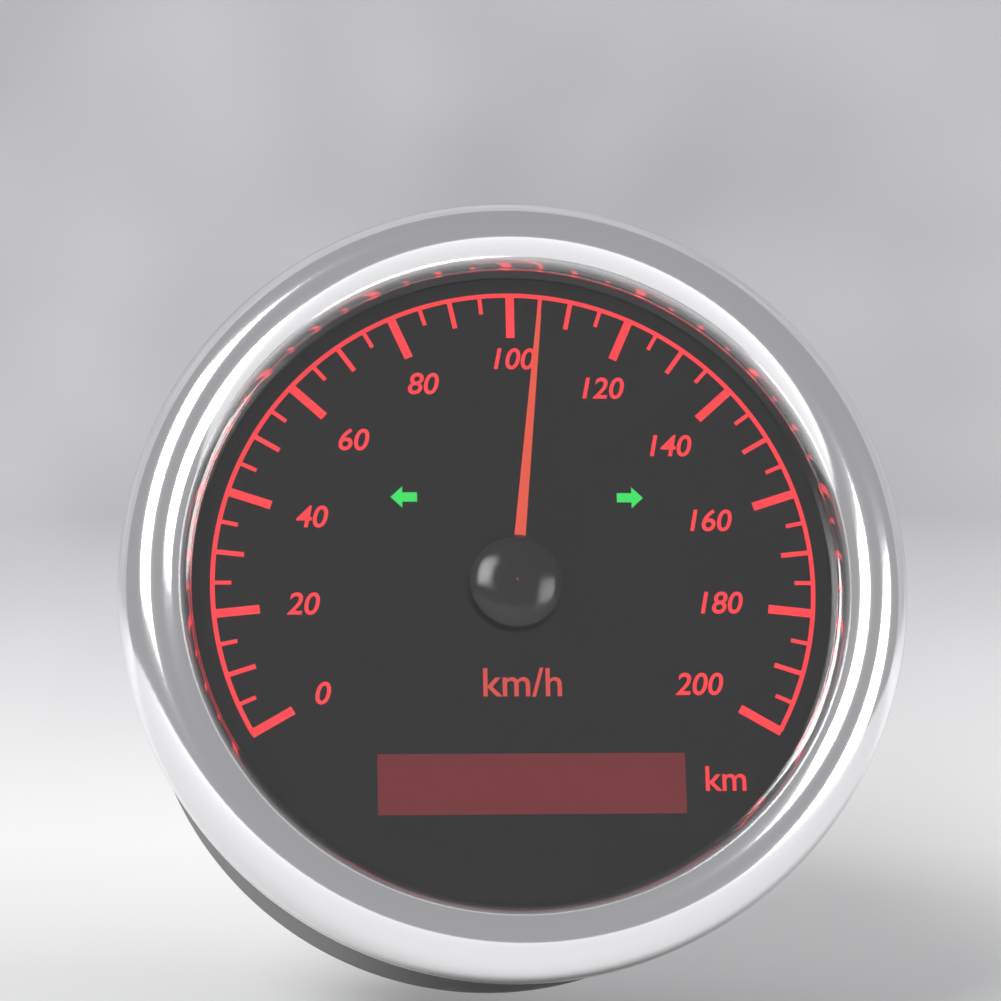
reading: 105 km/h
